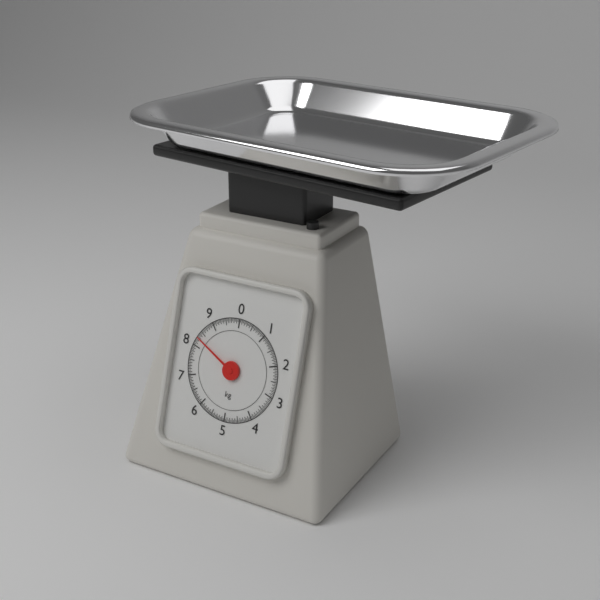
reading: 8.30 kg
